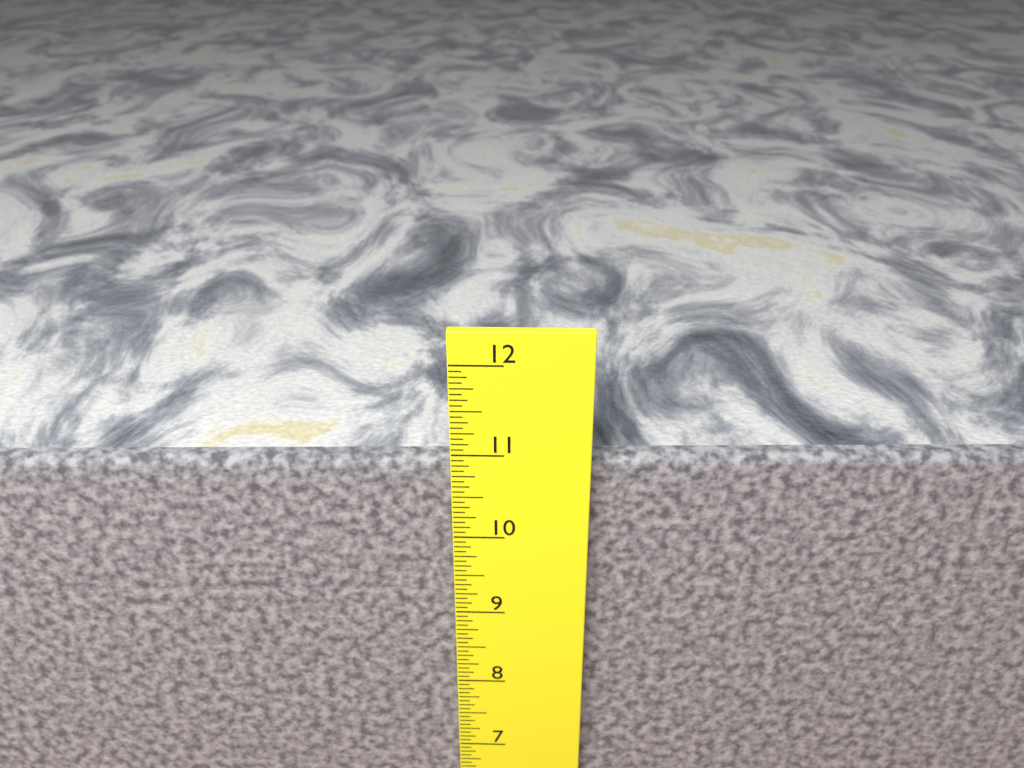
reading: 10.8750 in
